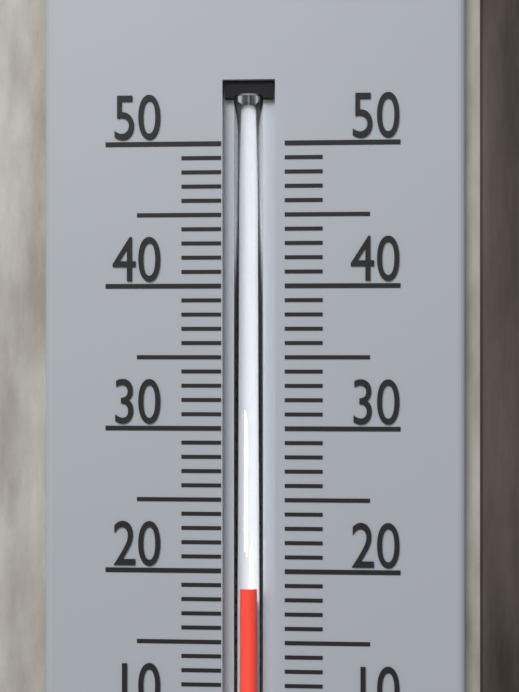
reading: 19 °C
